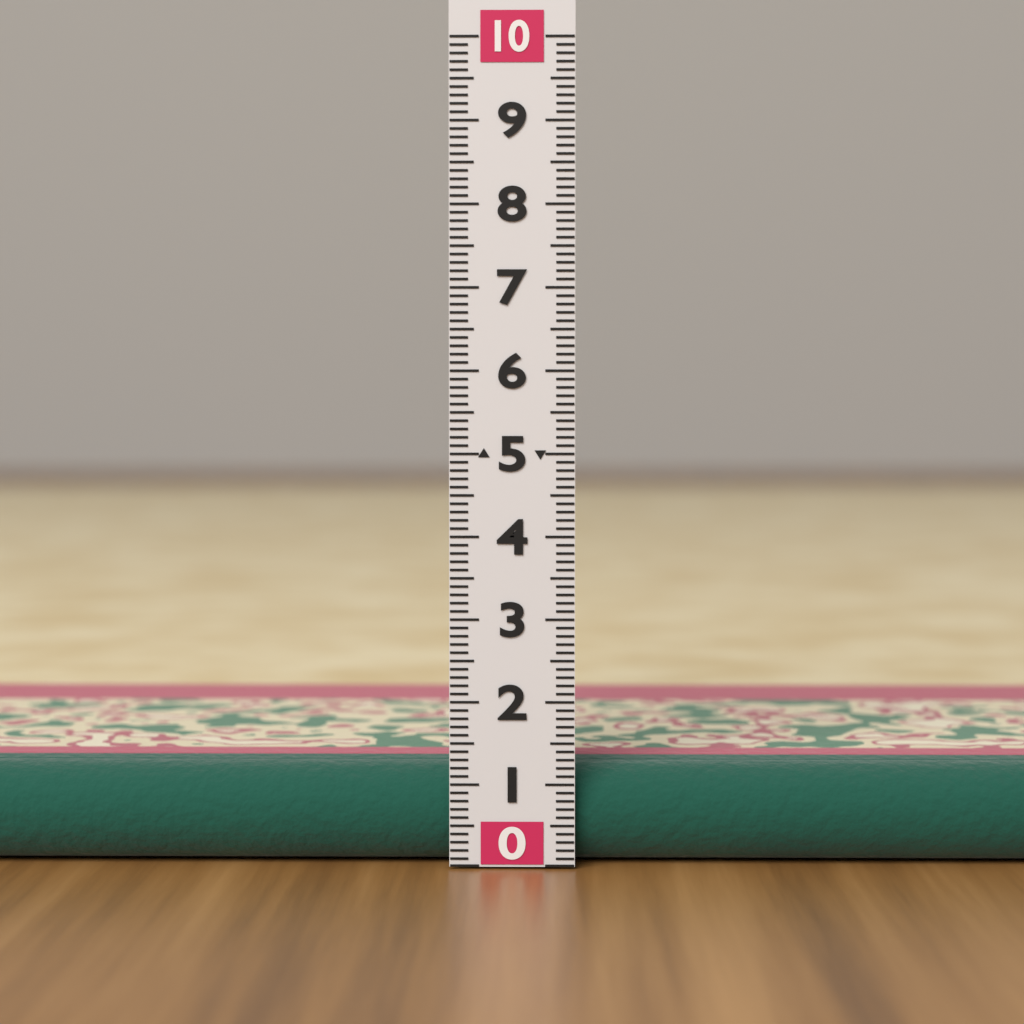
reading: 1.2 (no unit)
